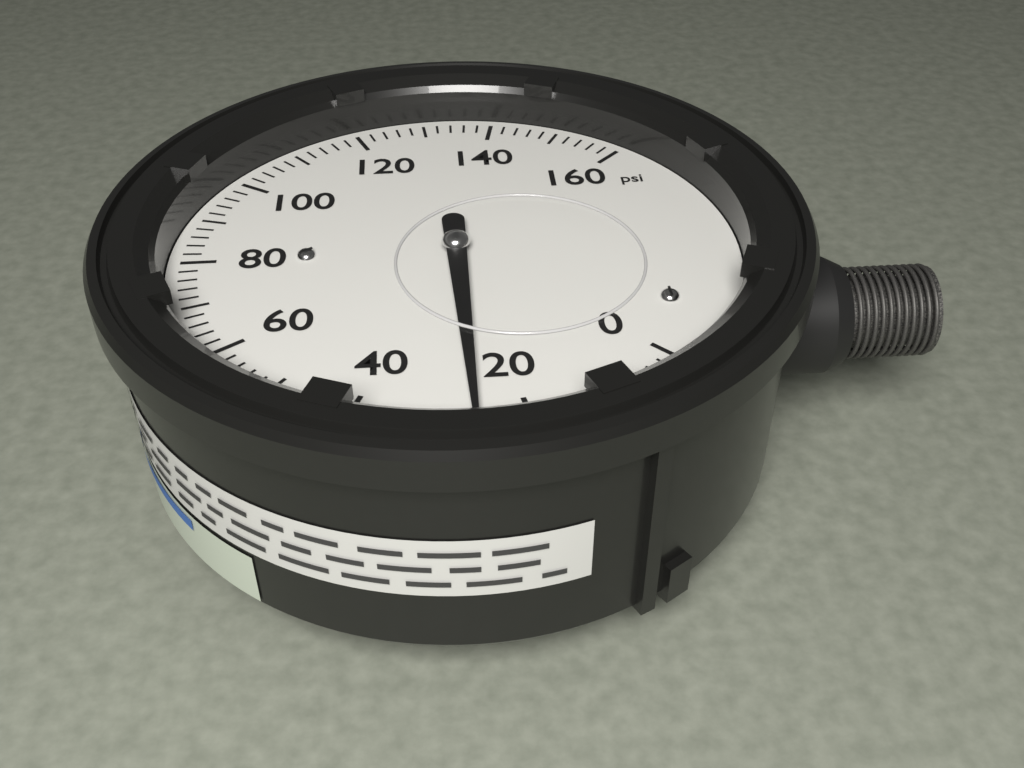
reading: 26 psi
